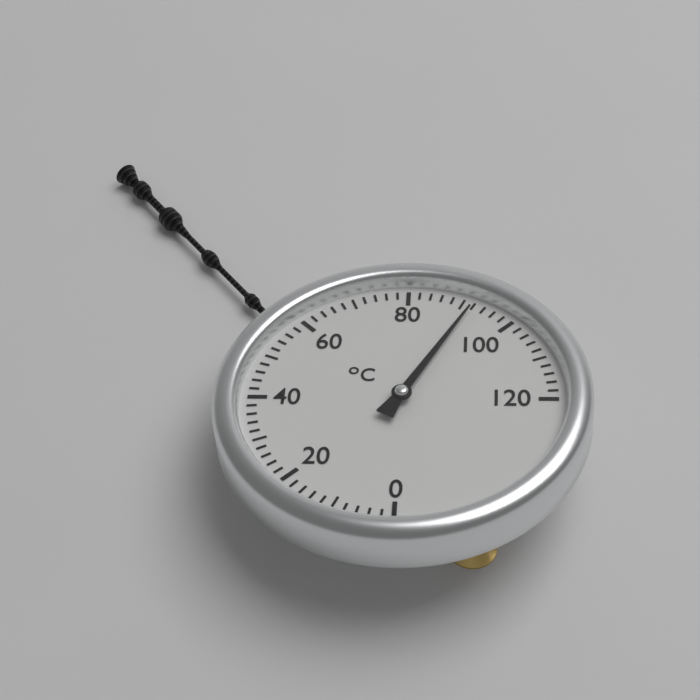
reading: 92 °C
